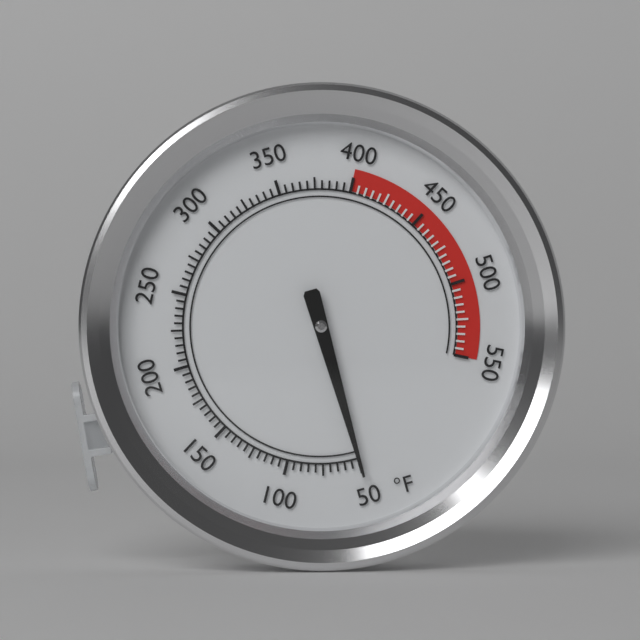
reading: 50 °F
